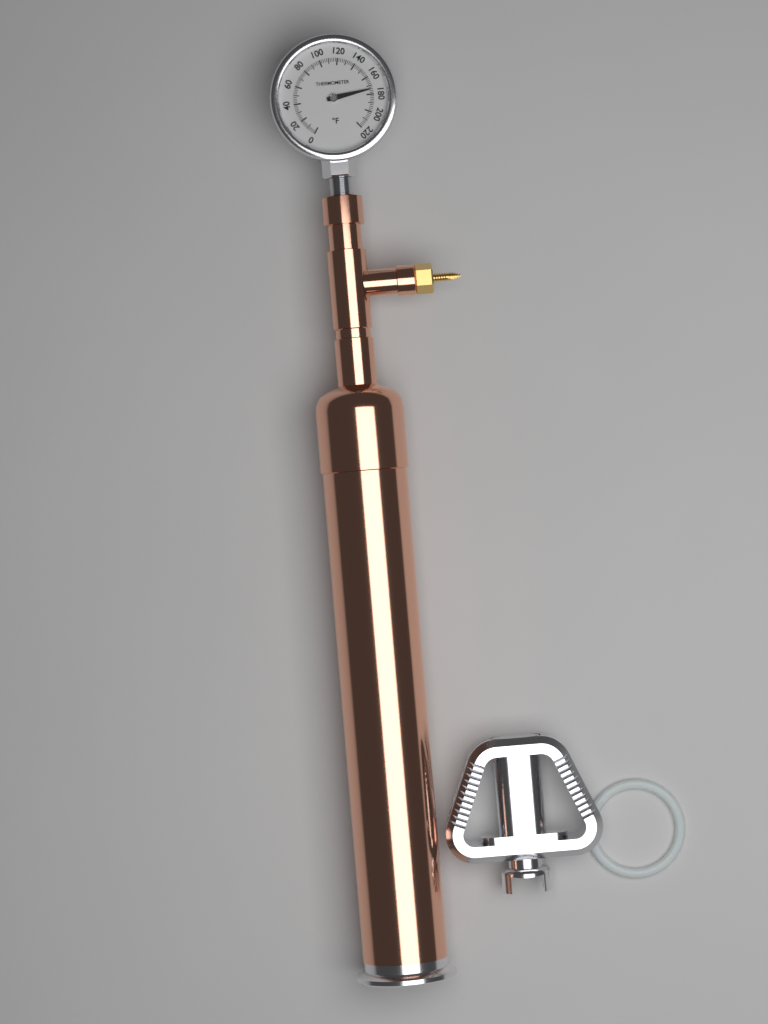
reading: 174 °F
